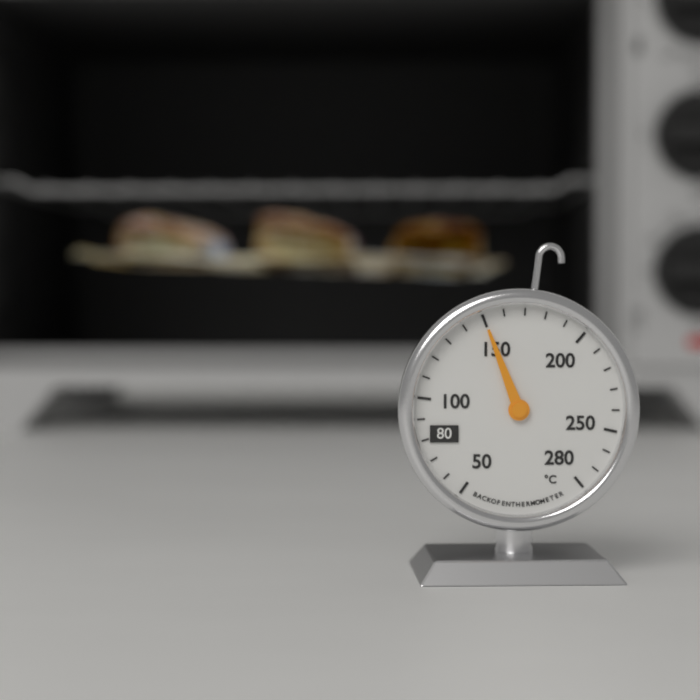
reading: 150 °C
